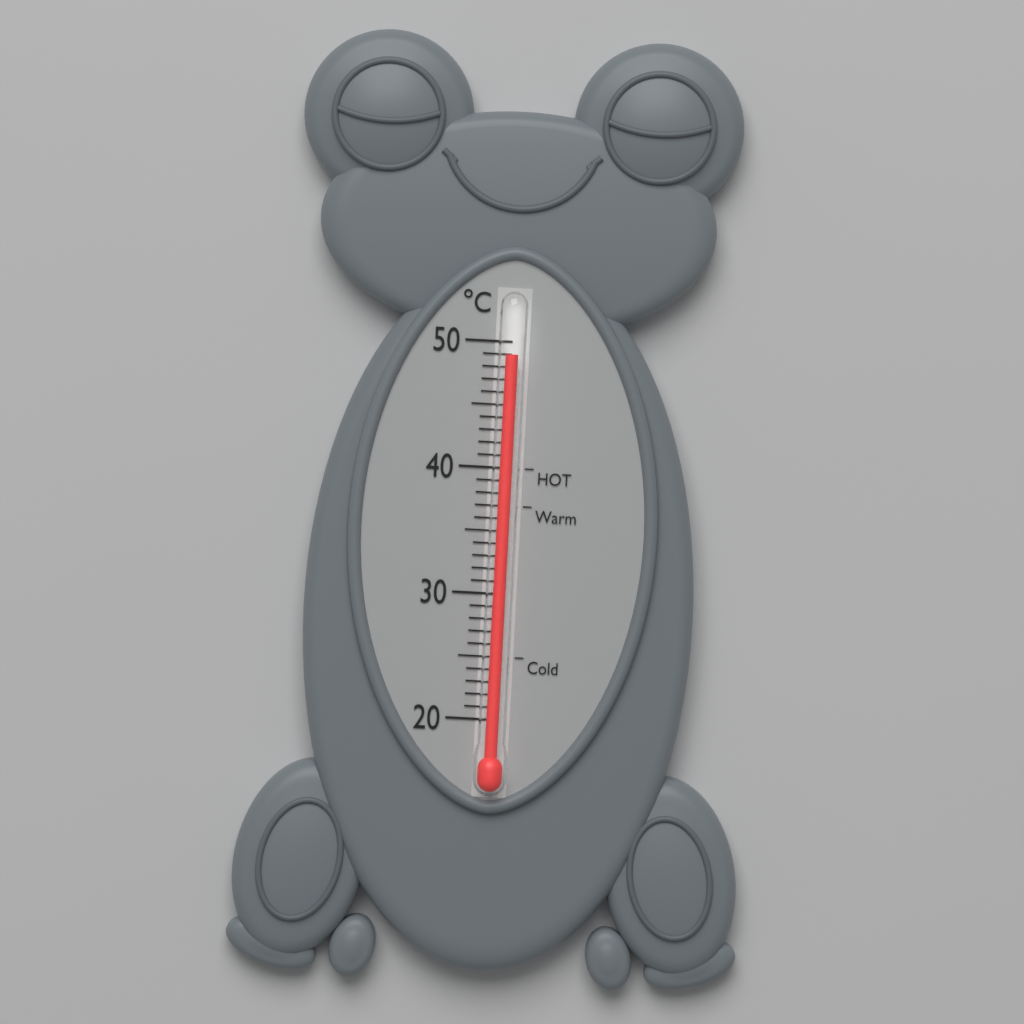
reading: 49 °C
